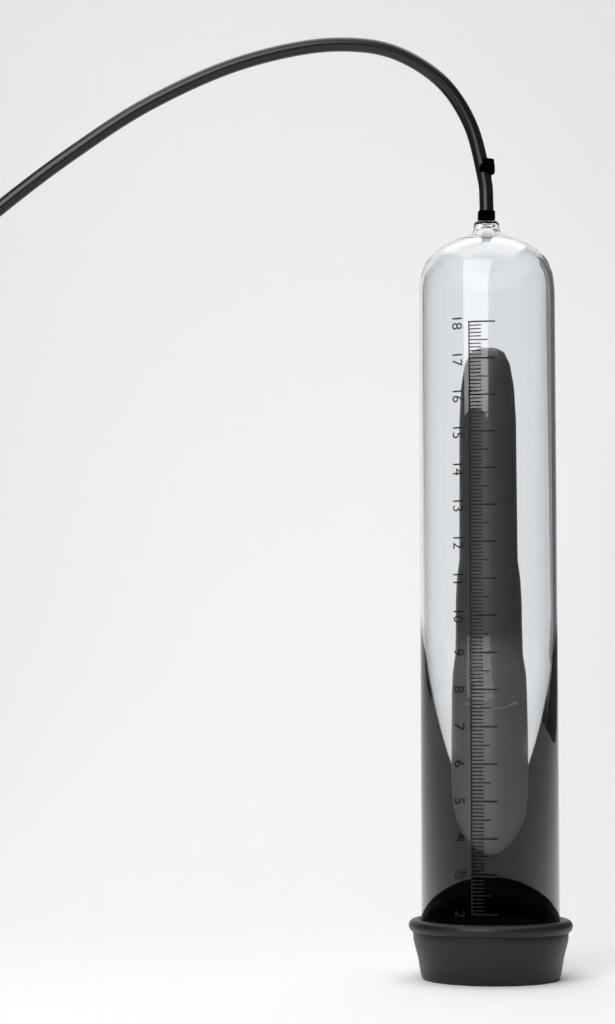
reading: 17.5 (no unit)
